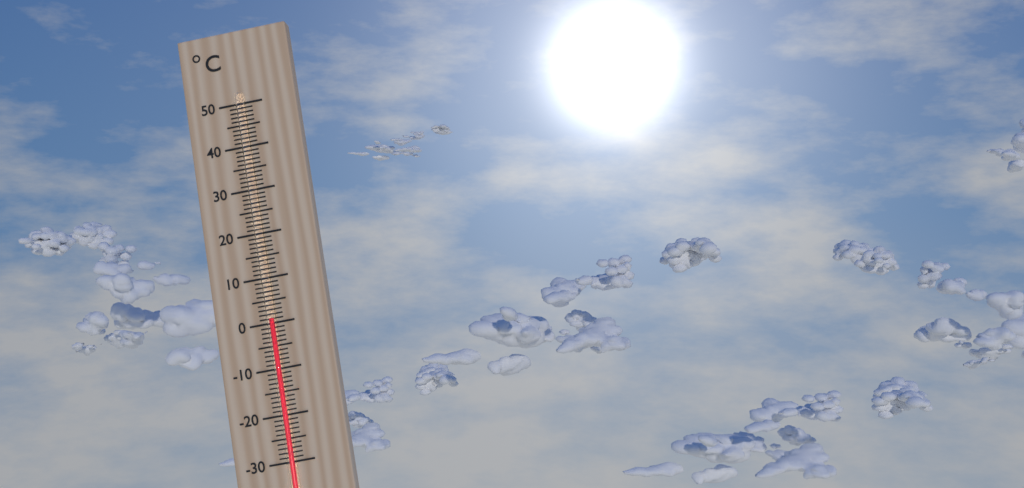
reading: 1 °C
